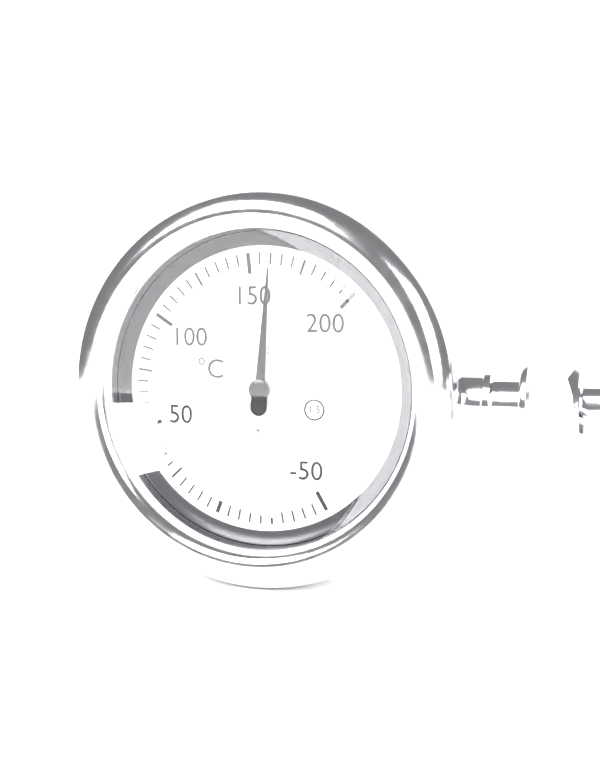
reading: 160 °C
